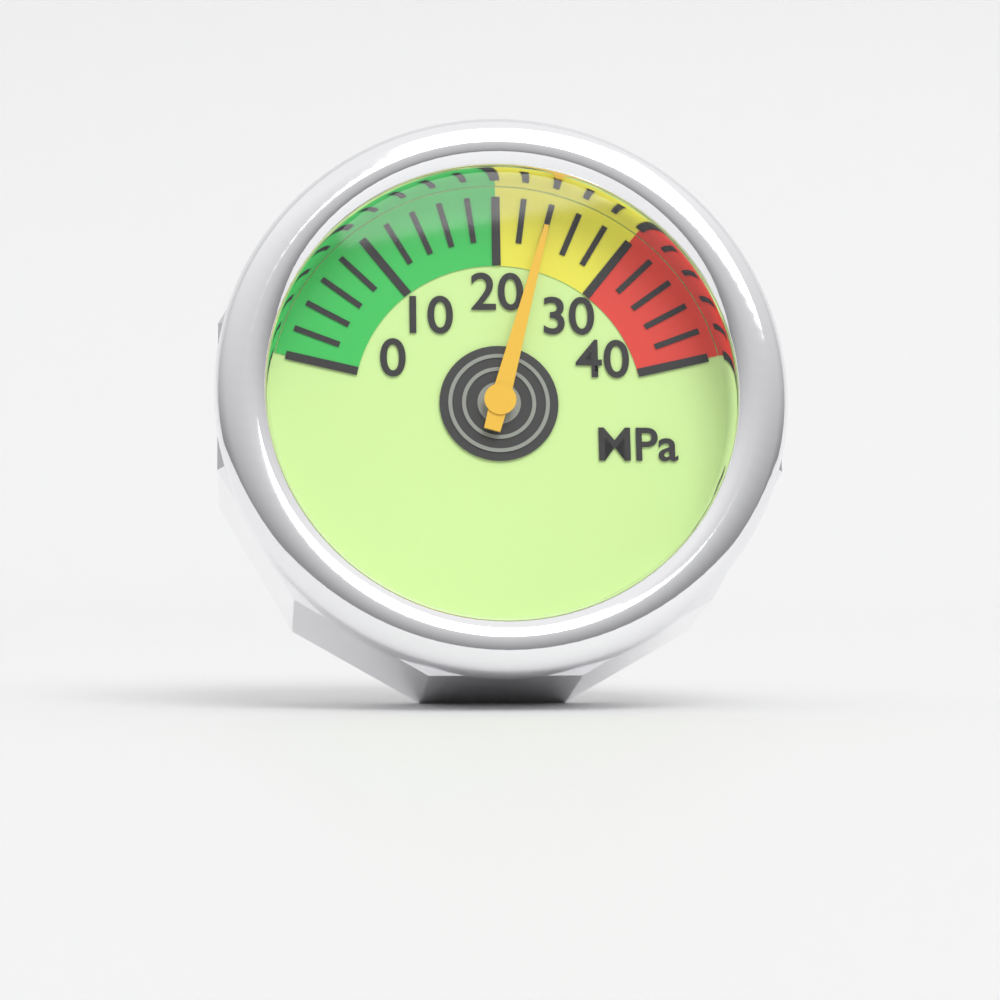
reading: 24 MPa
